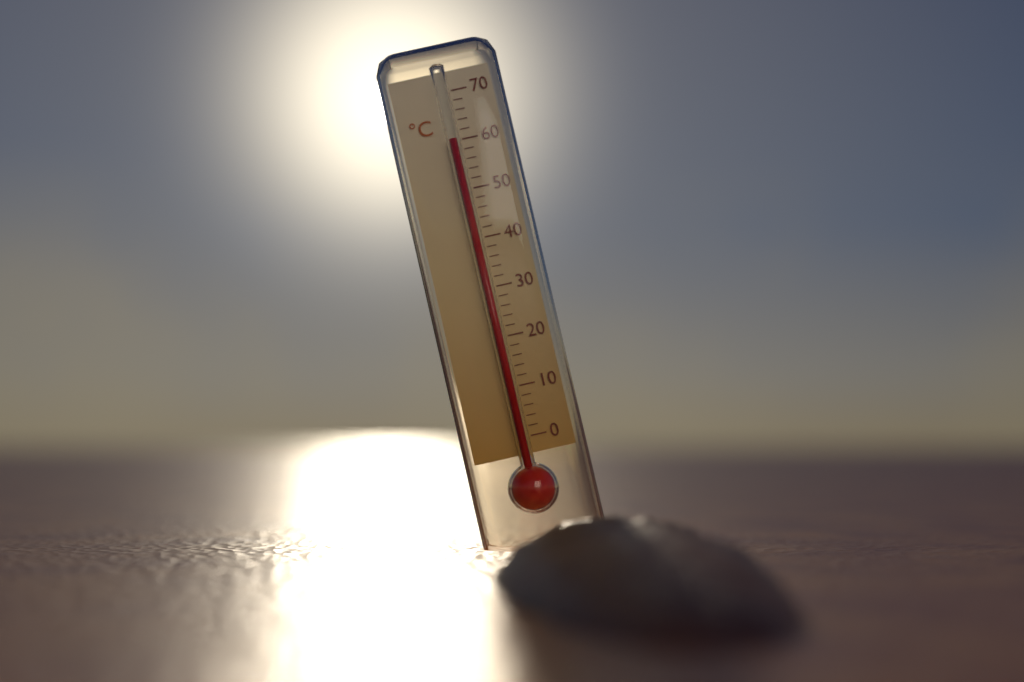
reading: 60 °C
